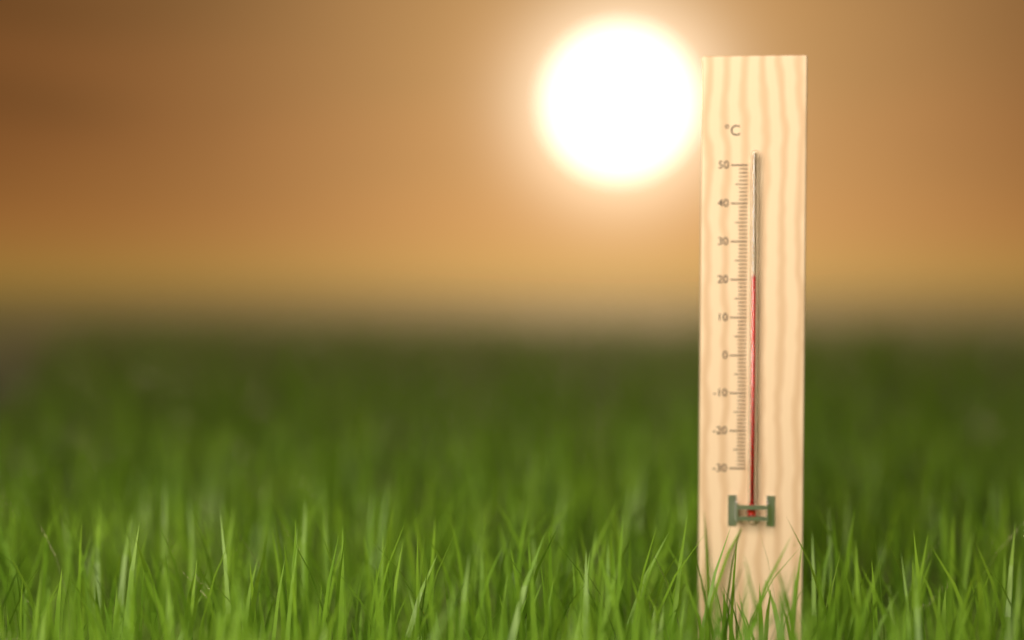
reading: 21 °C
